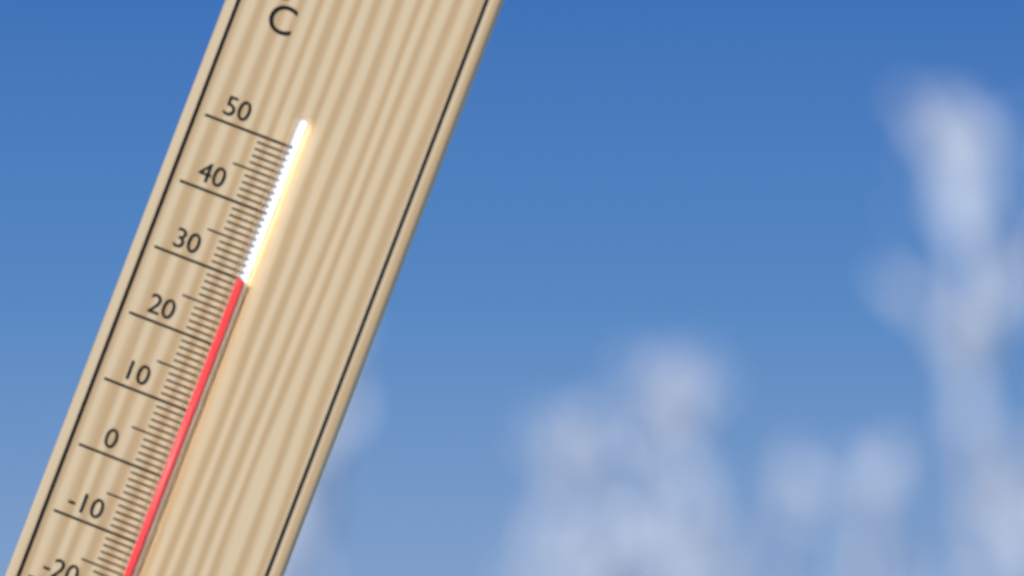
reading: 30 °C
